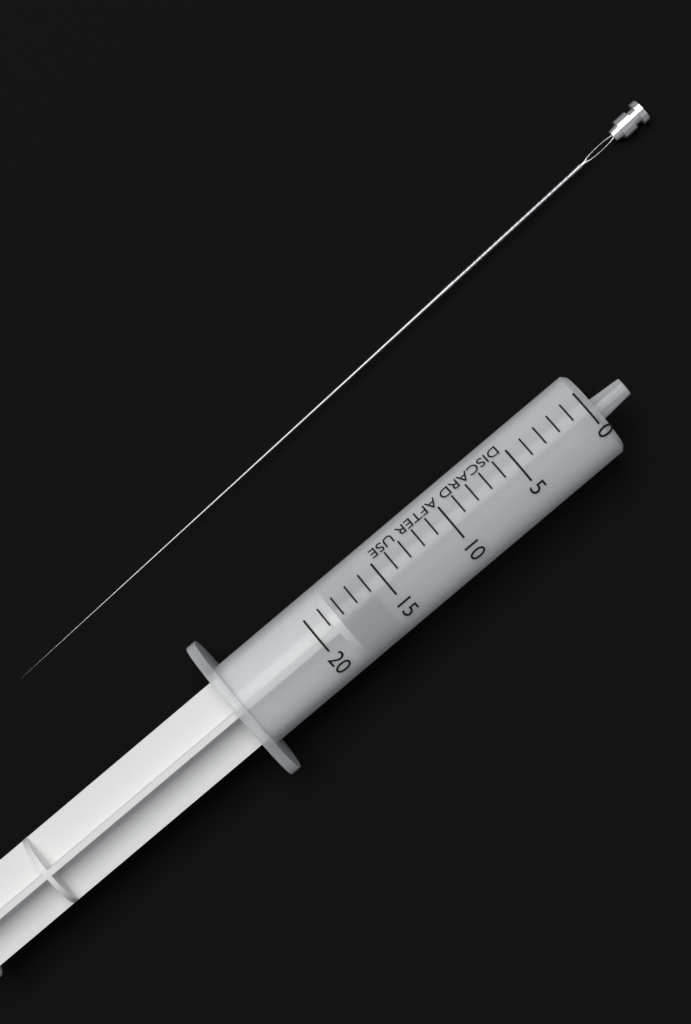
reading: 16 (no unit)
